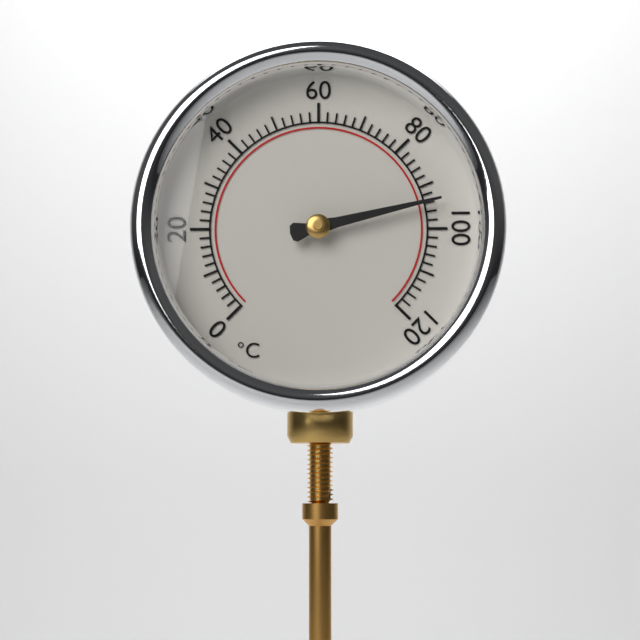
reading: 94 °C
